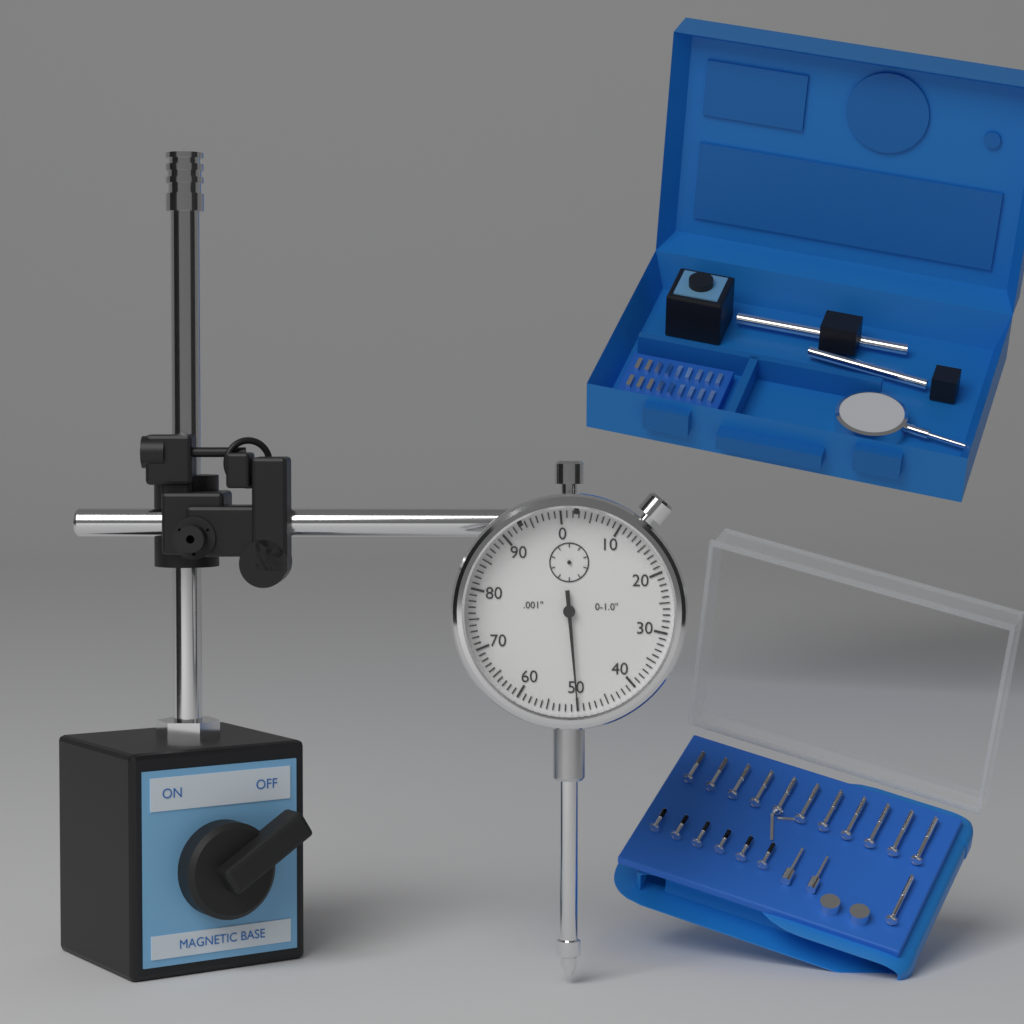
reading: 0.050 in
